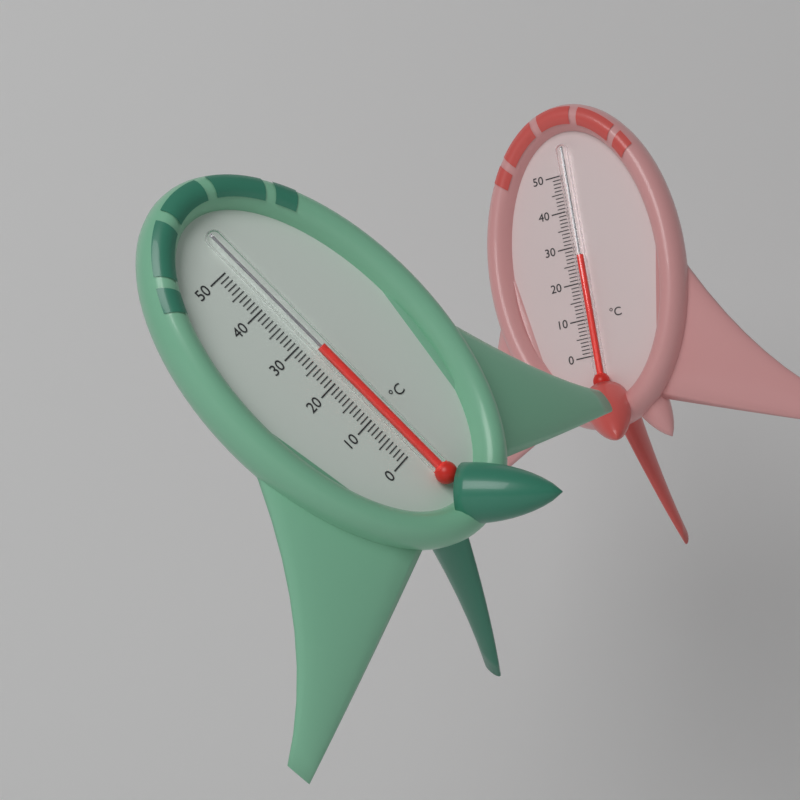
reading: 27 °C
